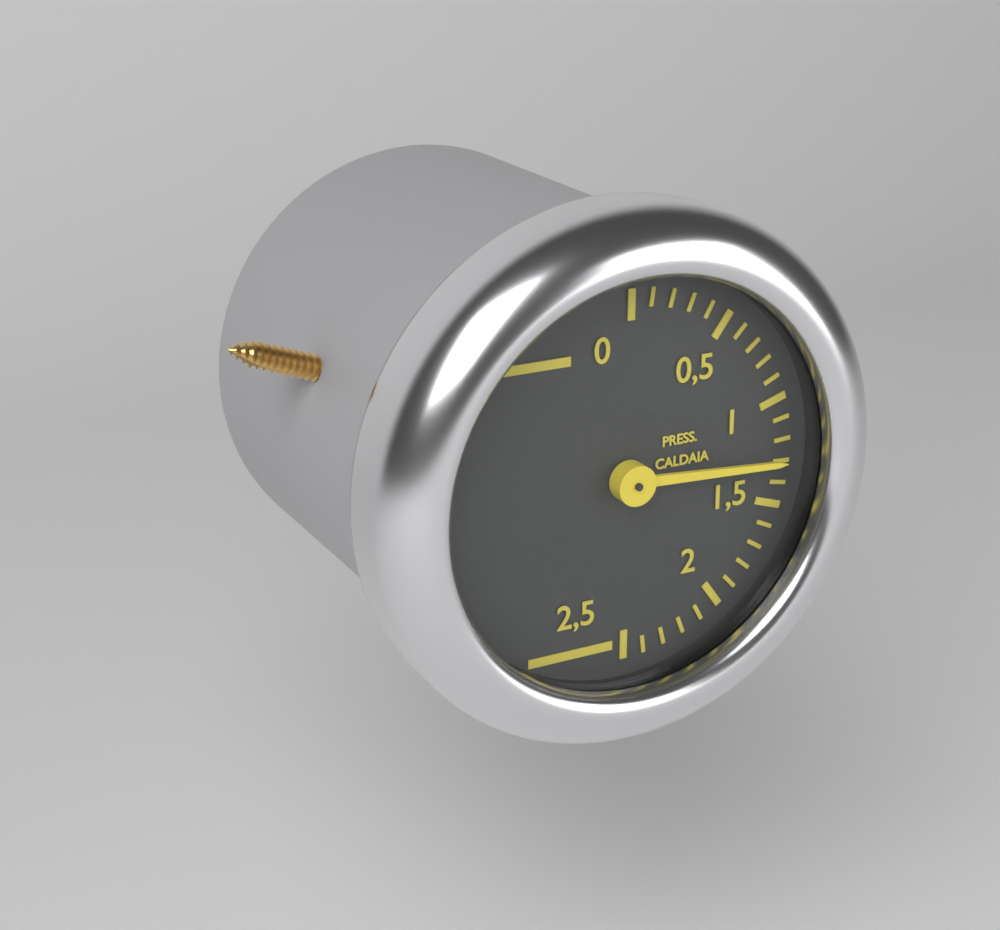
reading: 1.3 (no unit)
